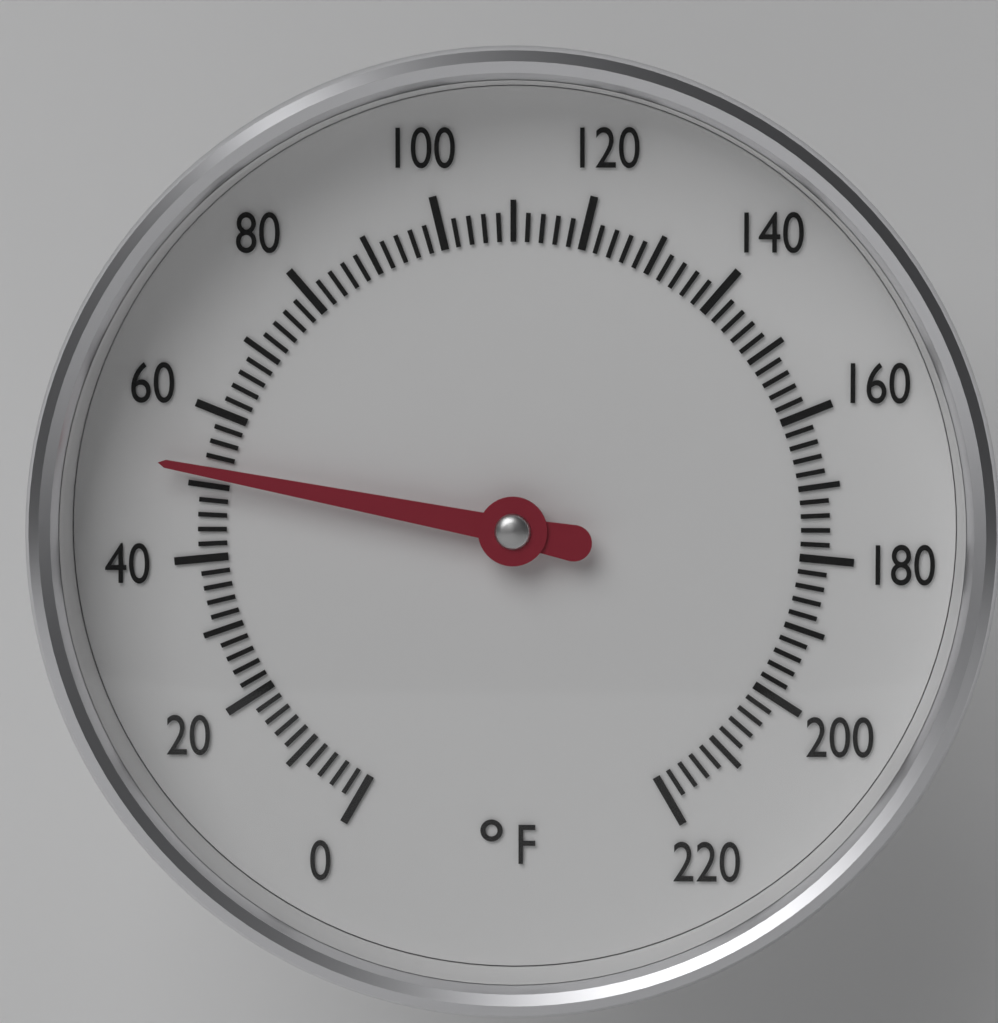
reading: 52 °F
